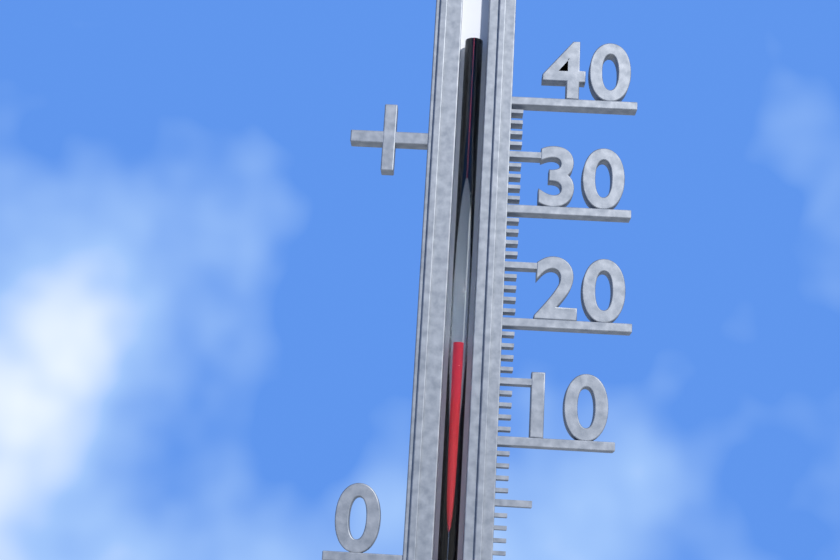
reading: 18 (no unit)
